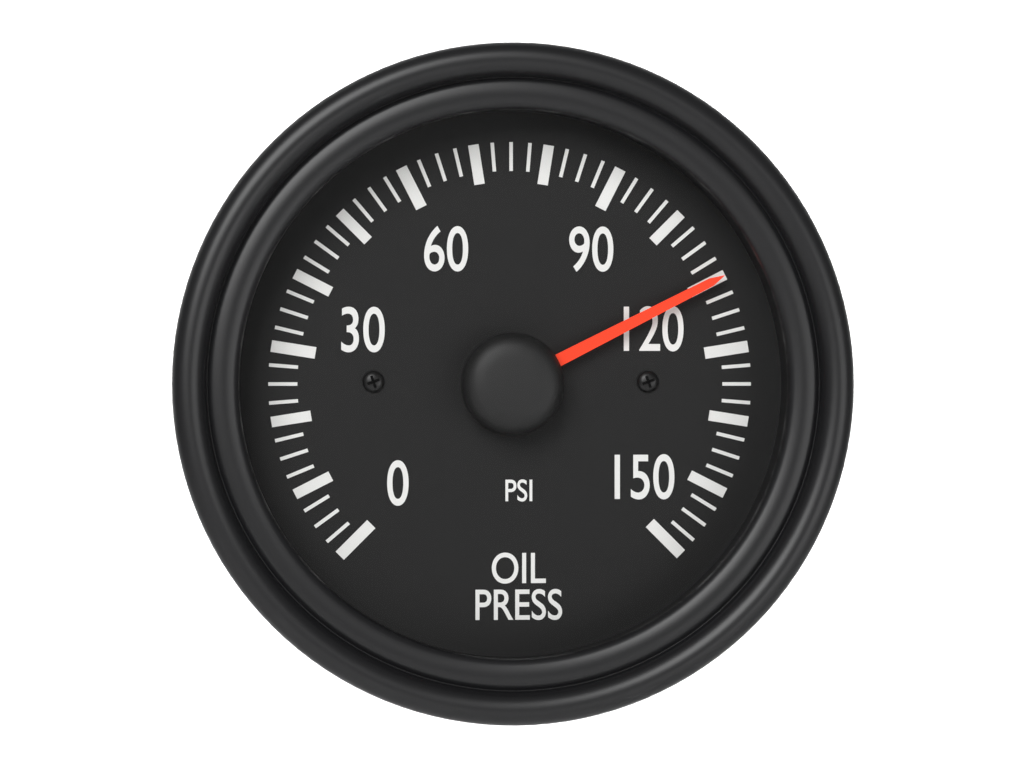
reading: 110.0 psi
